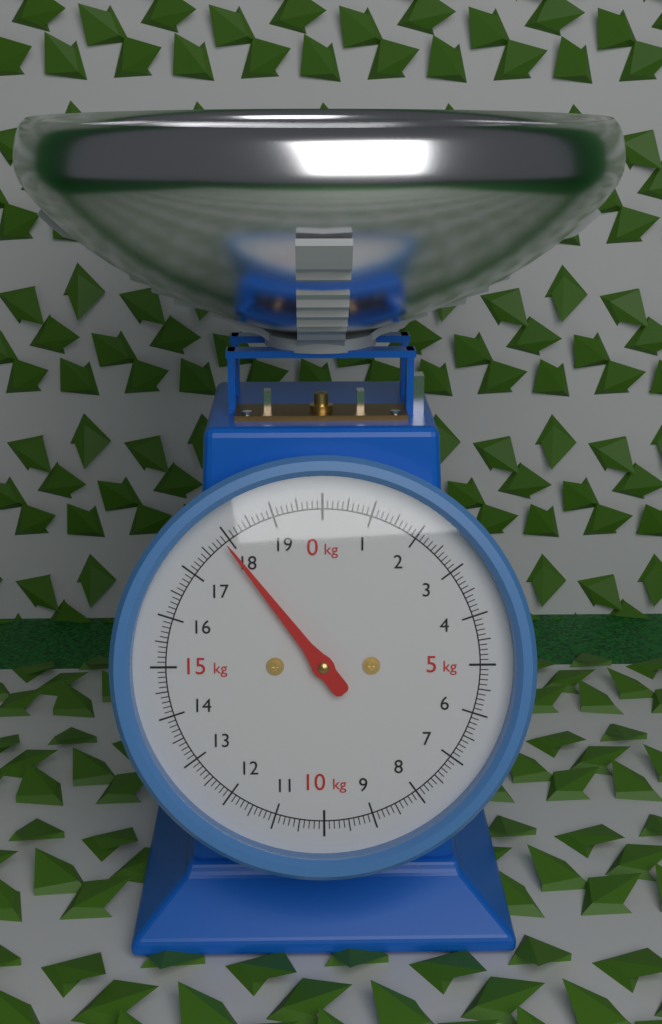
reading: 17.9 kg
